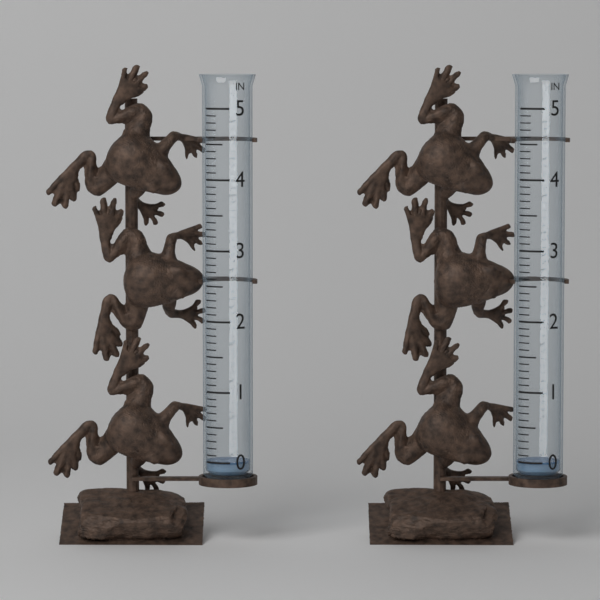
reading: 0.0 in
